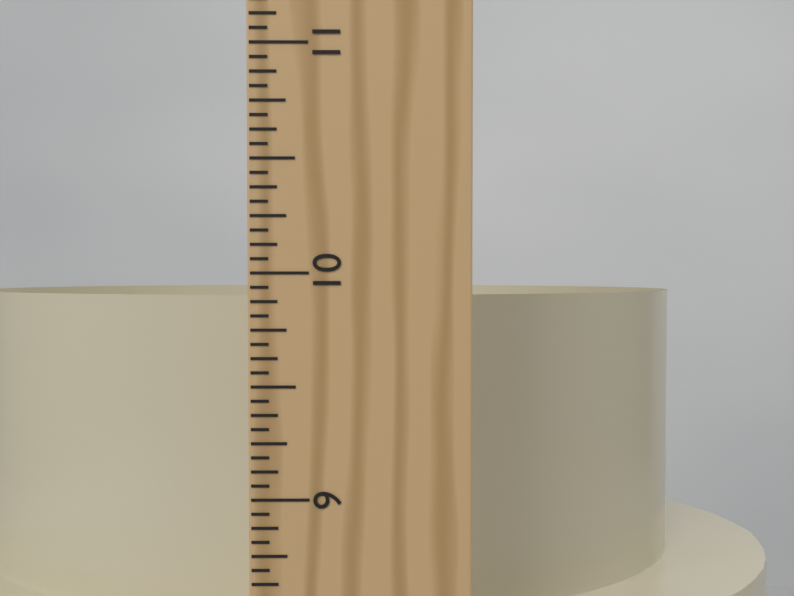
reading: 9.8750 in
